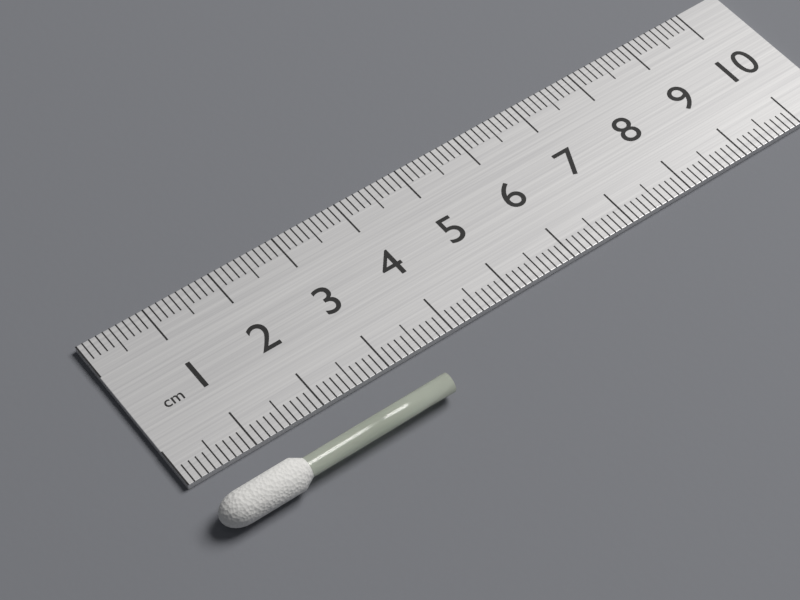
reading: 3.4 cm
